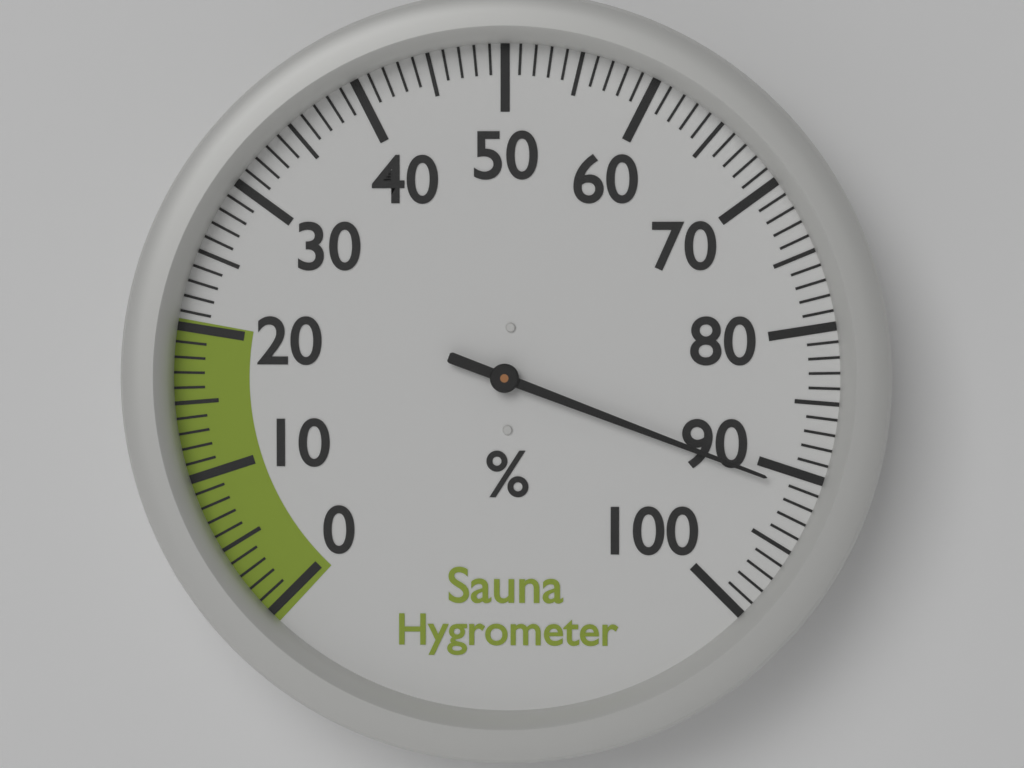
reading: 91 %
